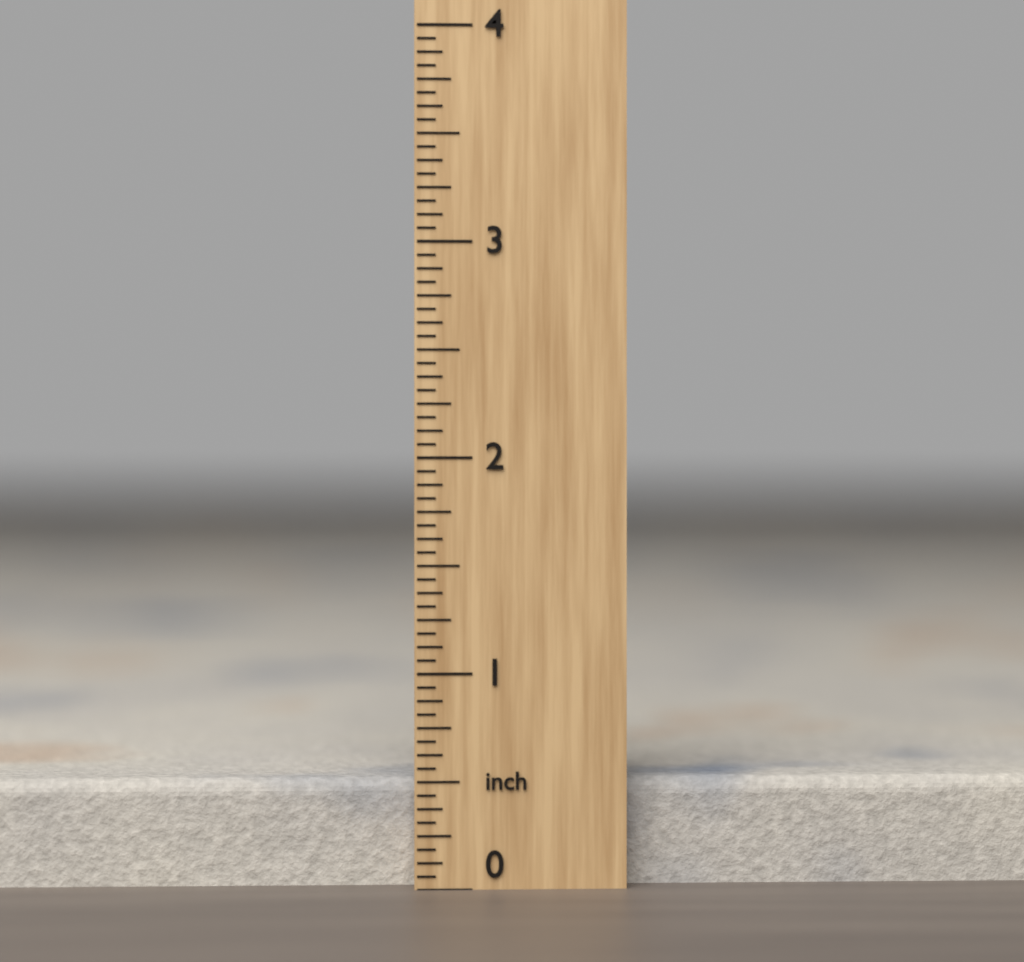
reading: 0.5000 inch
